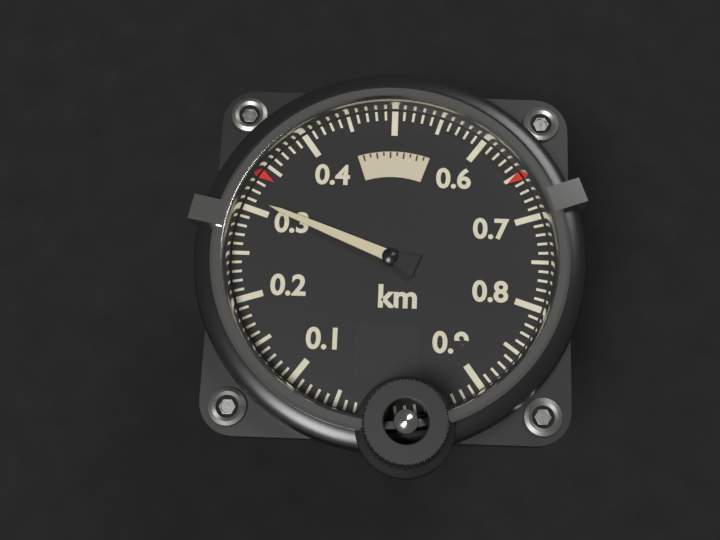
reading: 0.31 km
